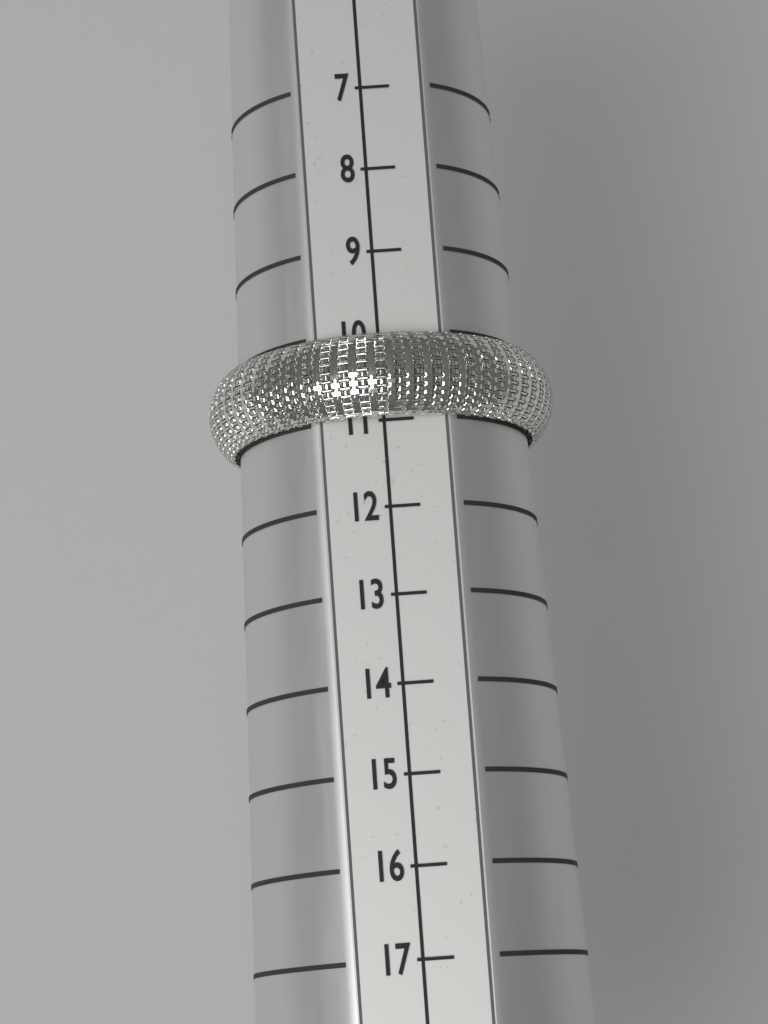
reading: 11 (no unit)
